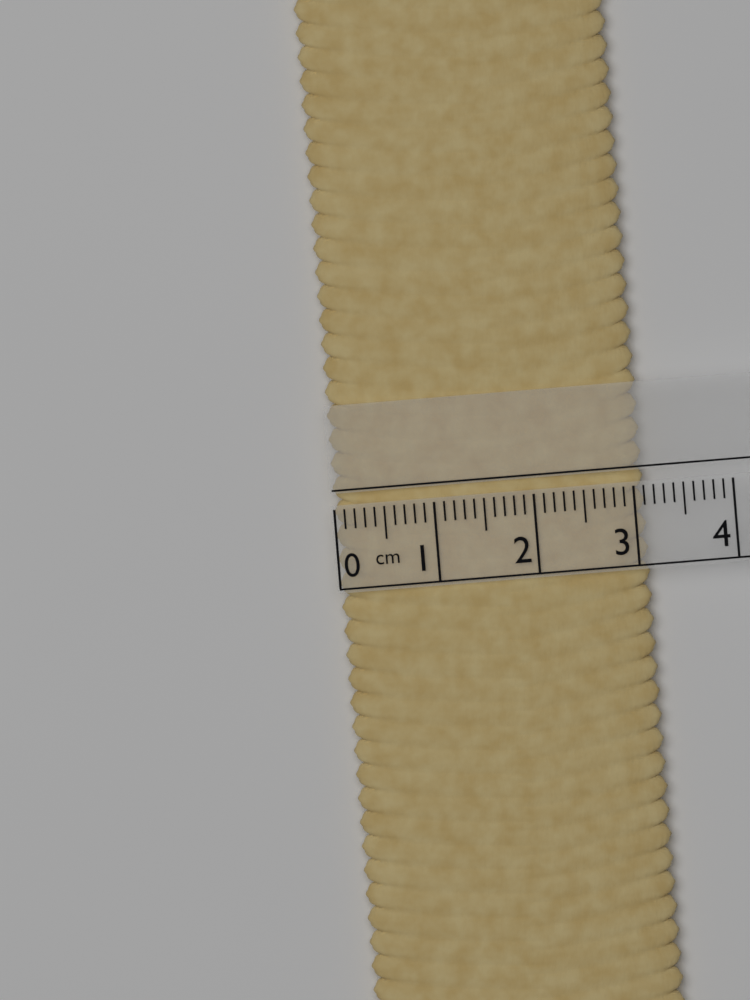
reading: 3.1 cm
